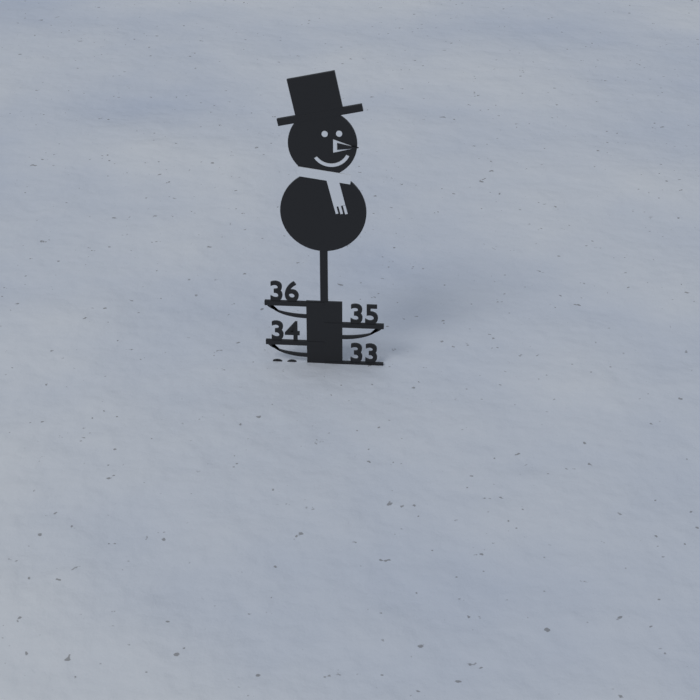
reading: 33 (no unit)
